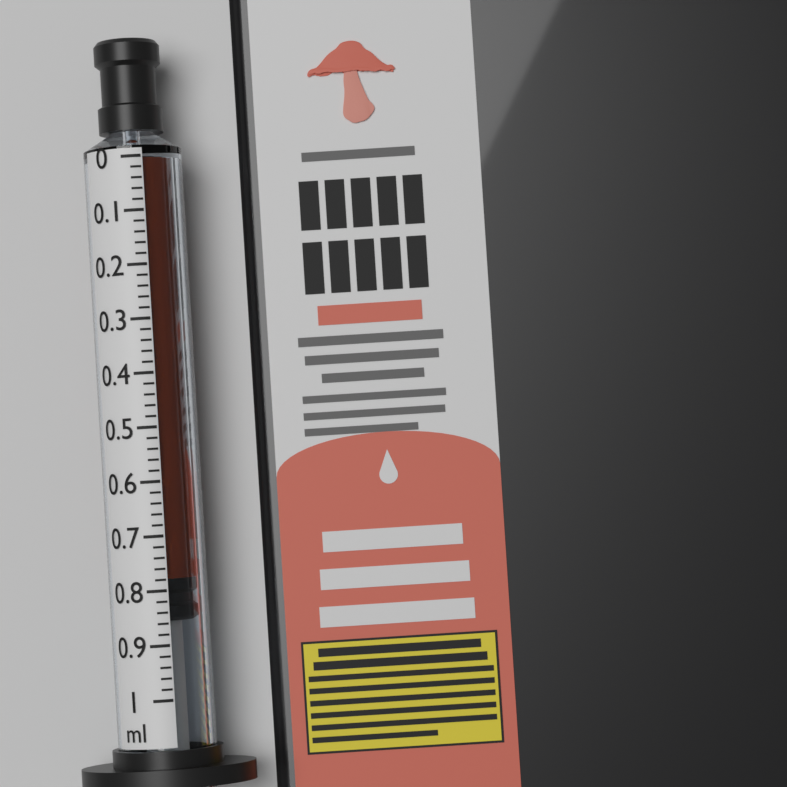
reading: 0.78 ml
